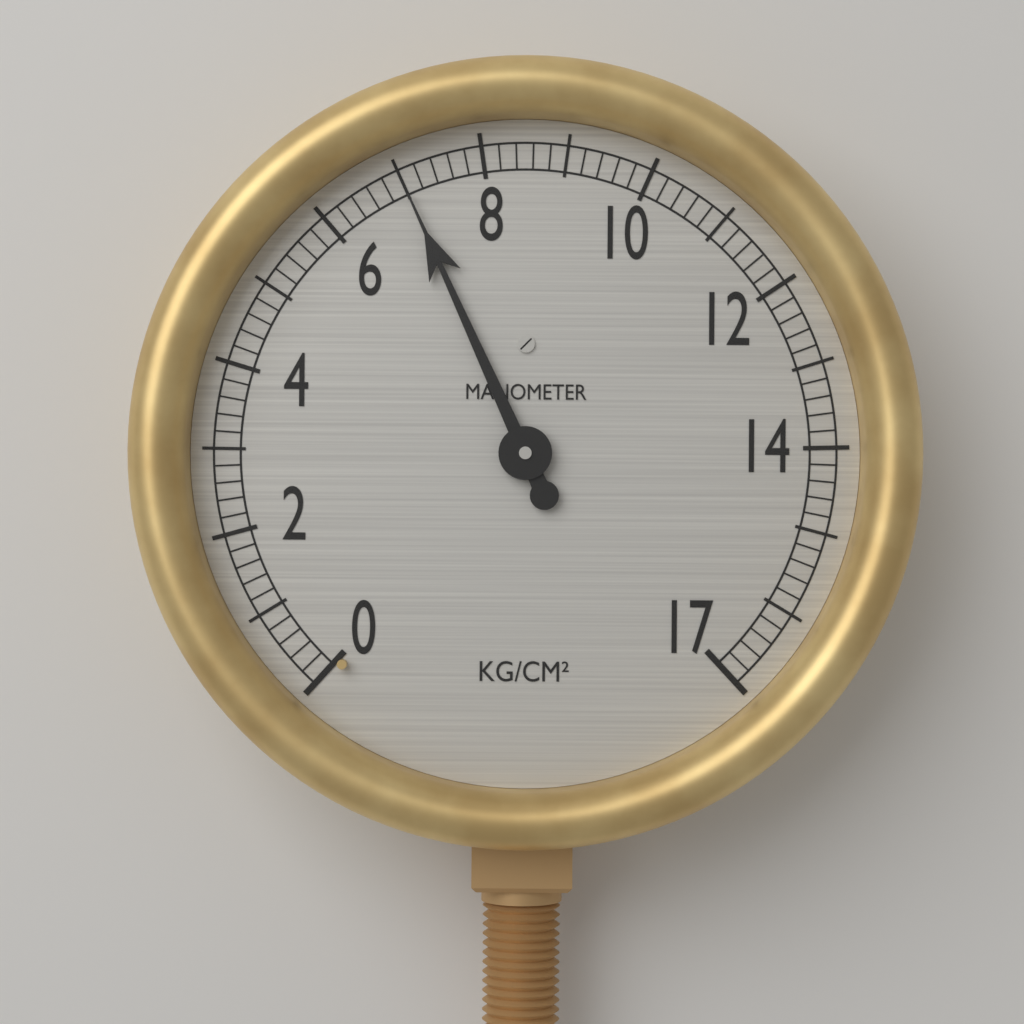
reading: 7.0 kg/cm²
